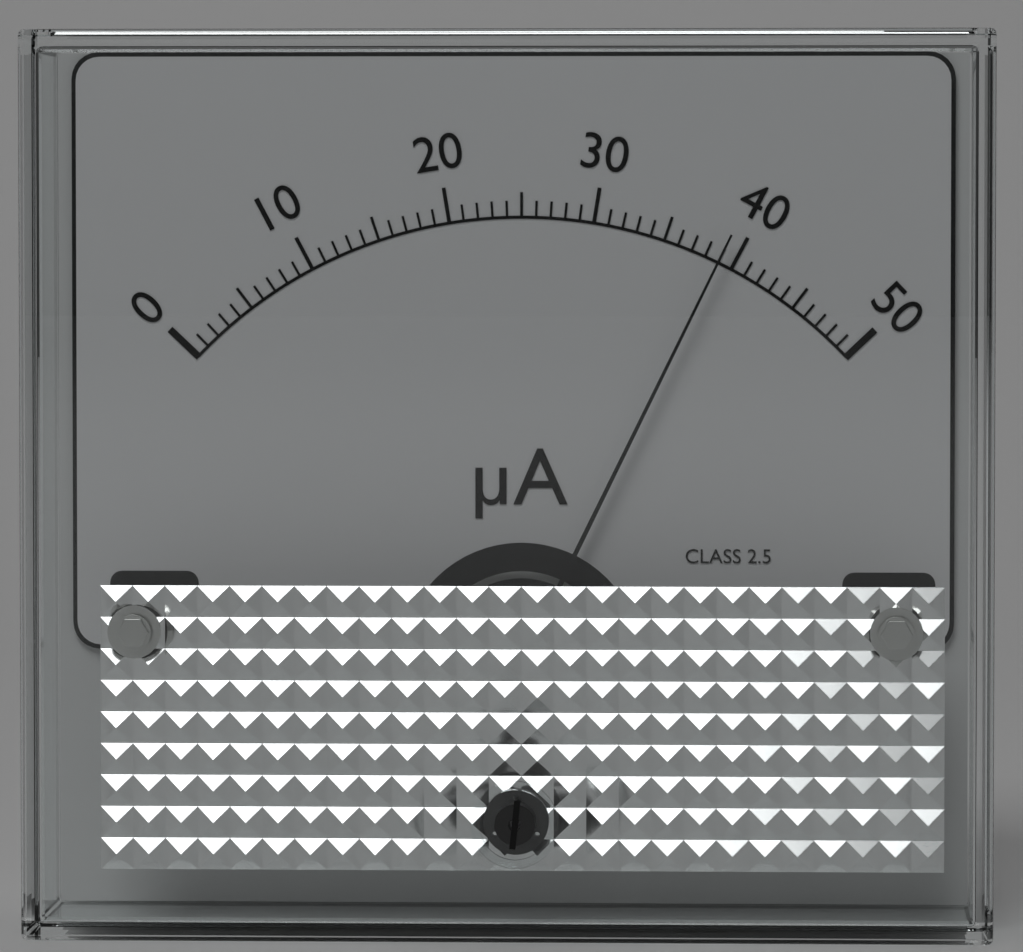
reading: 39 µA
